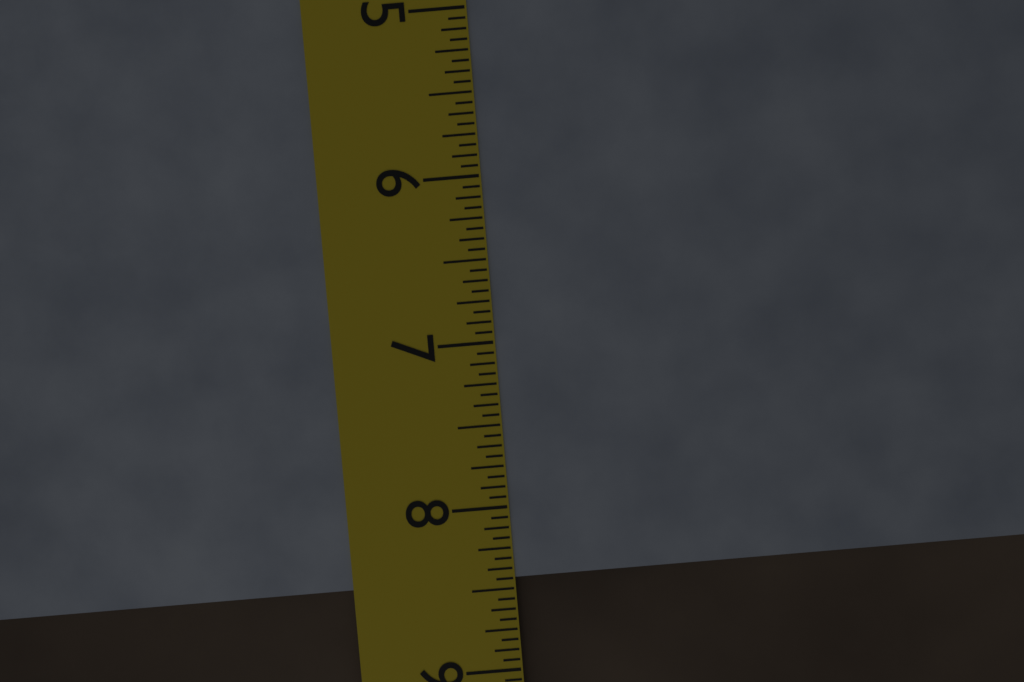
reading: 8.4375 in
